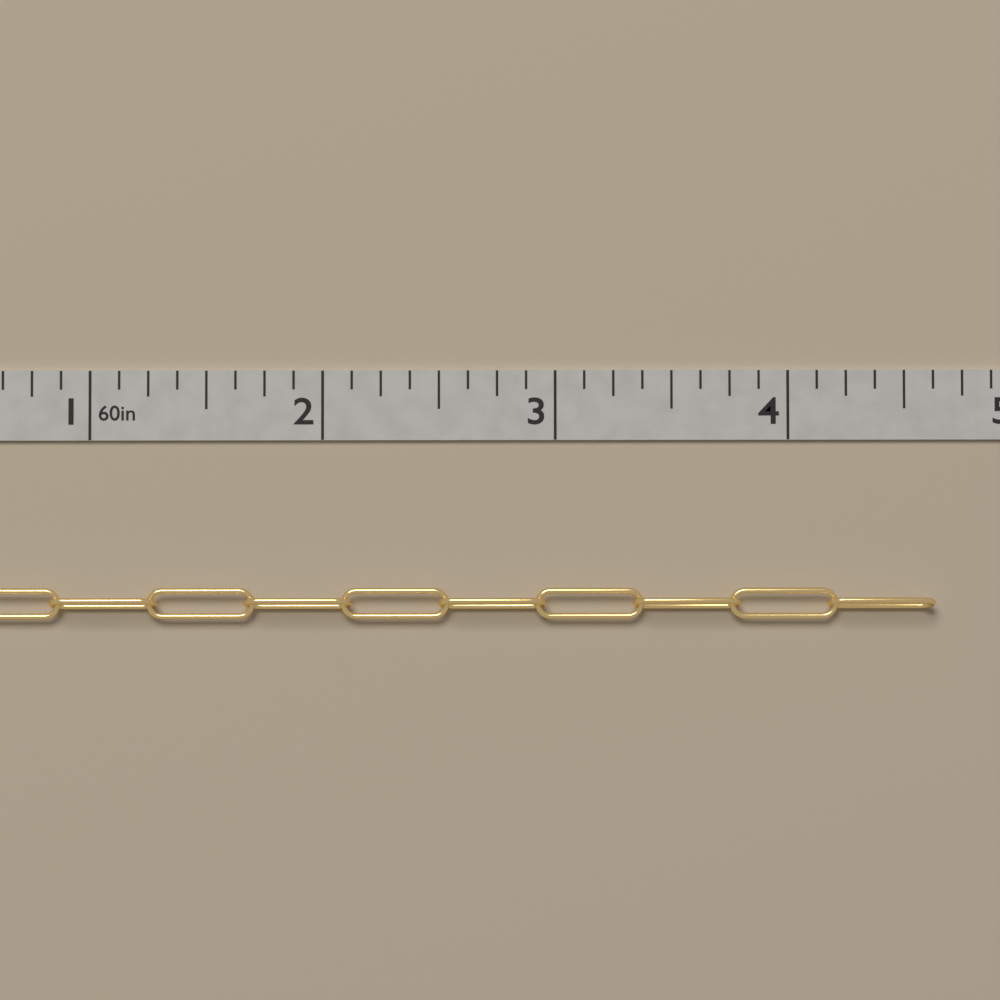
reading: 4.625 in
